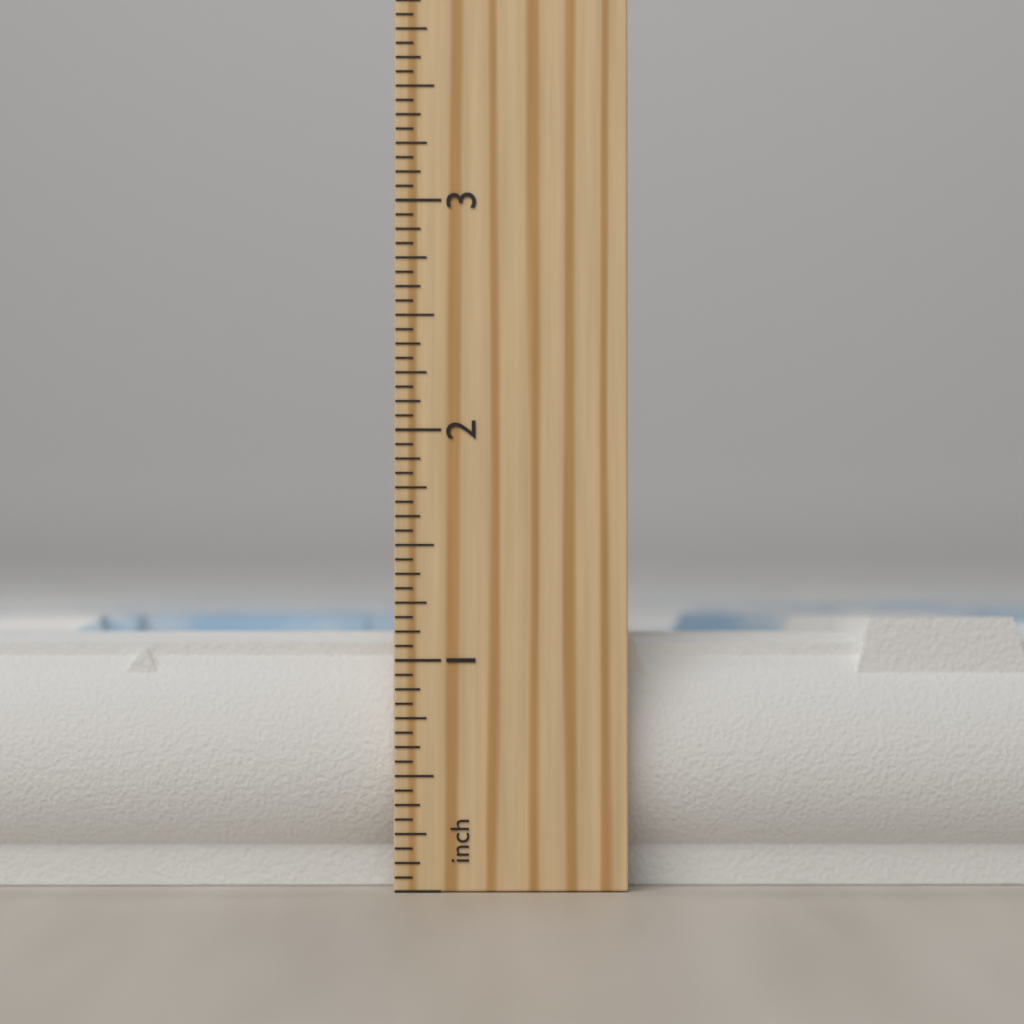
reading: 1.1875 inch
